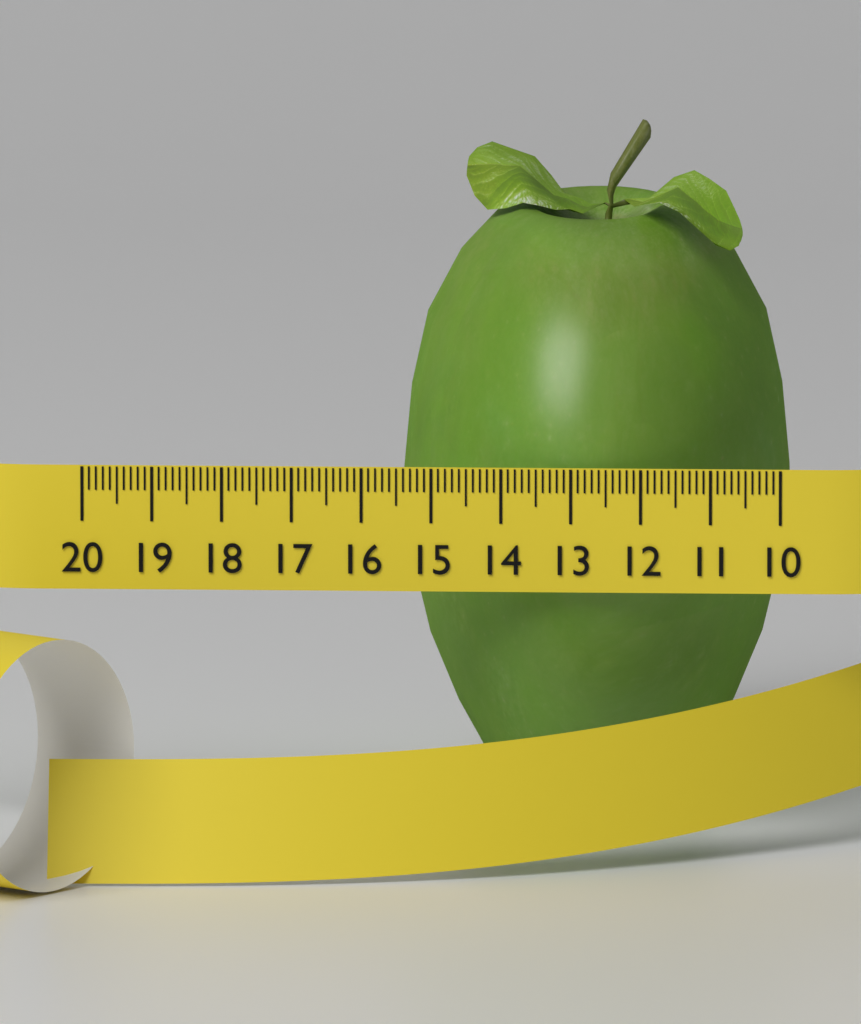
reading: 15.6 (no unit)
